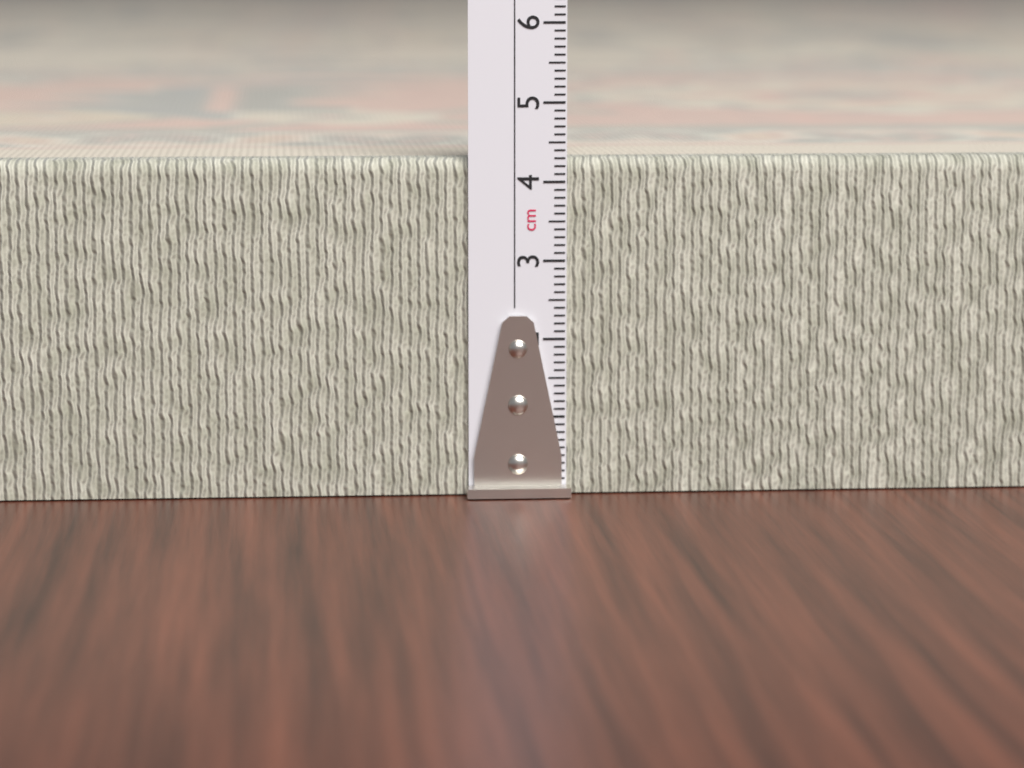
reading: 4.3 cm
